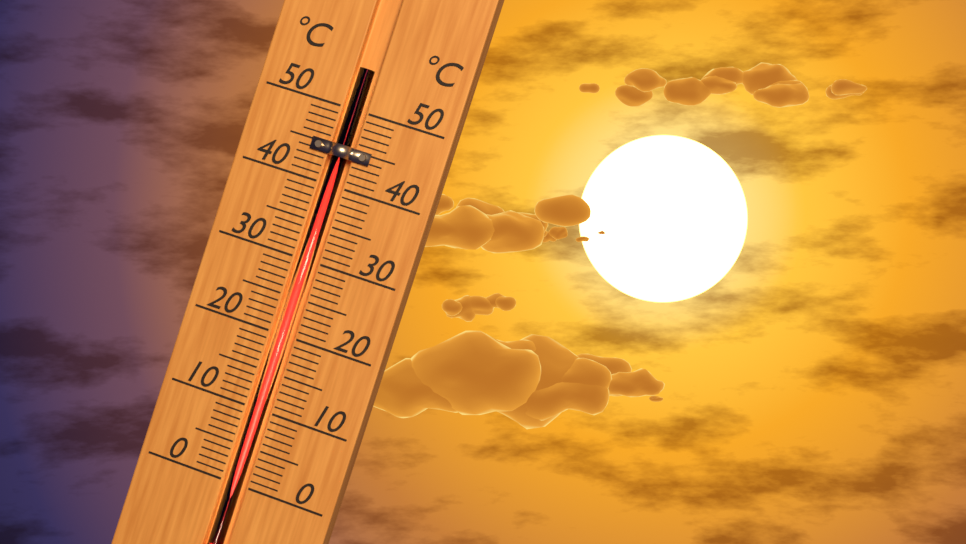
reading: 49 °C
